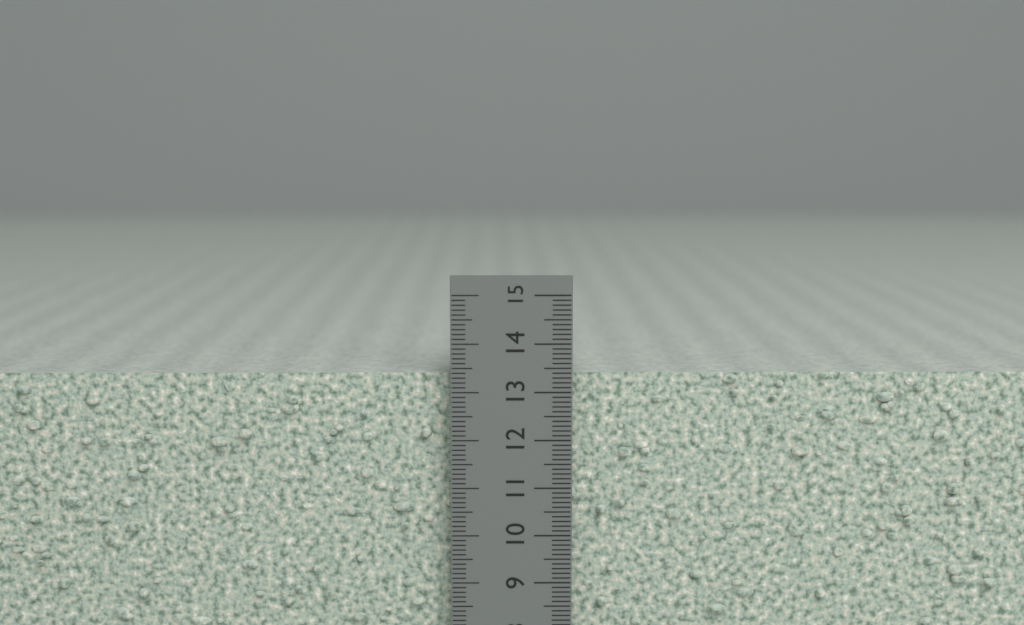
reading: 13.4 cm
